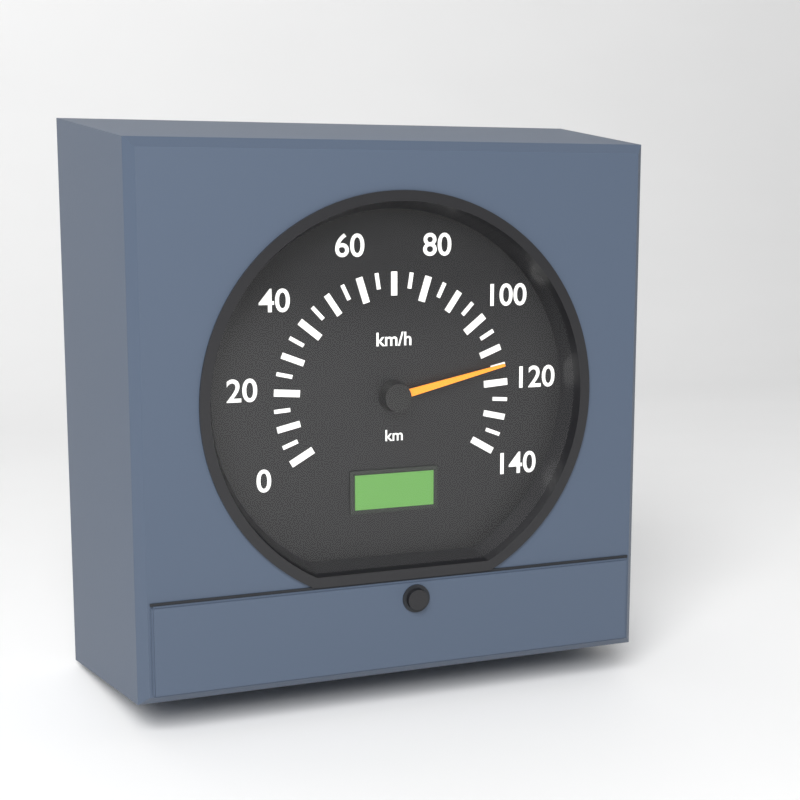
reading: 115 km/h
